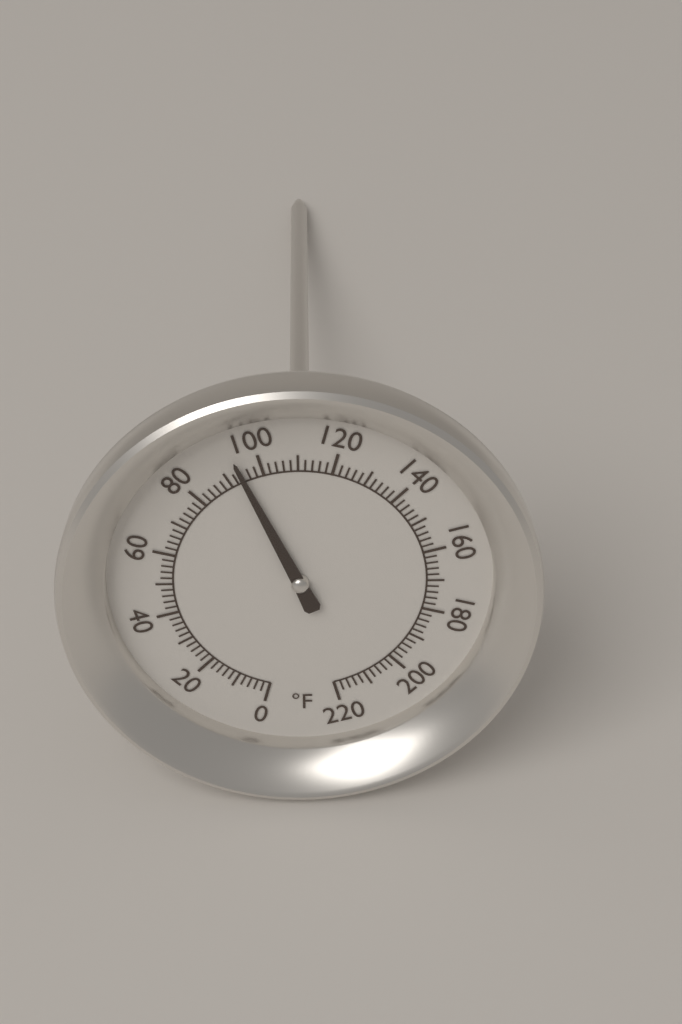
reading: 94 °F
